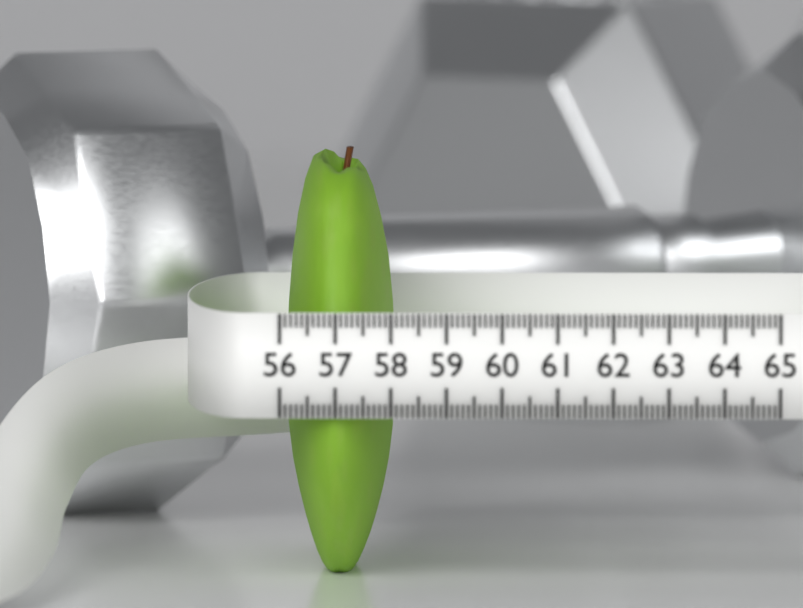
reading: 58.0 (no unit)
